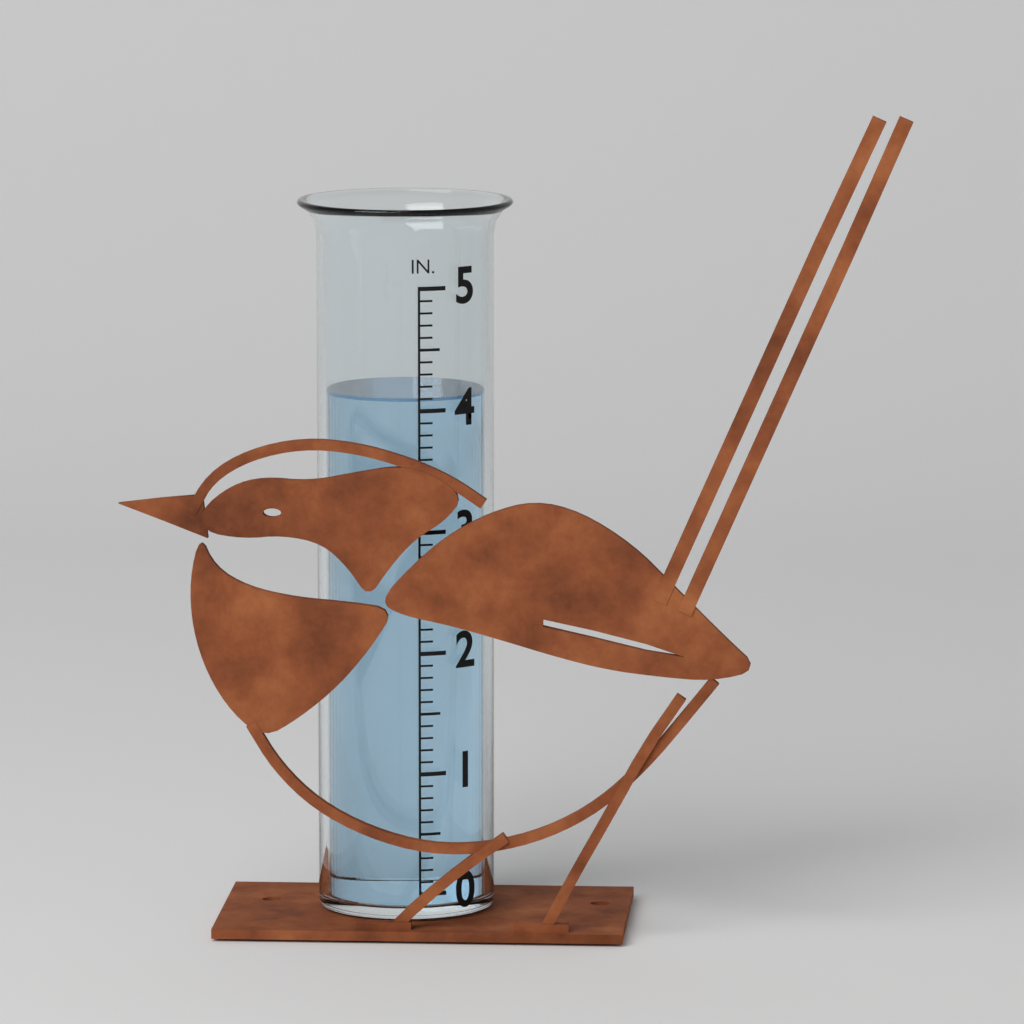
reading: 4.1 in
